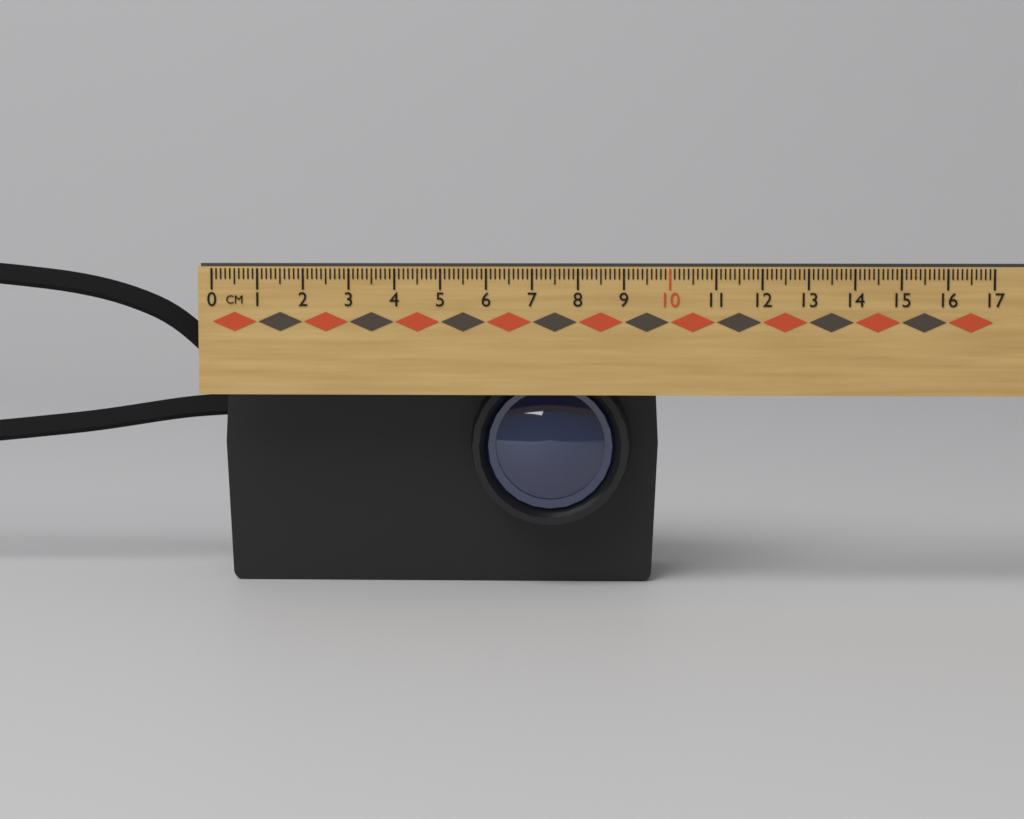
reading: 9.8 cm
